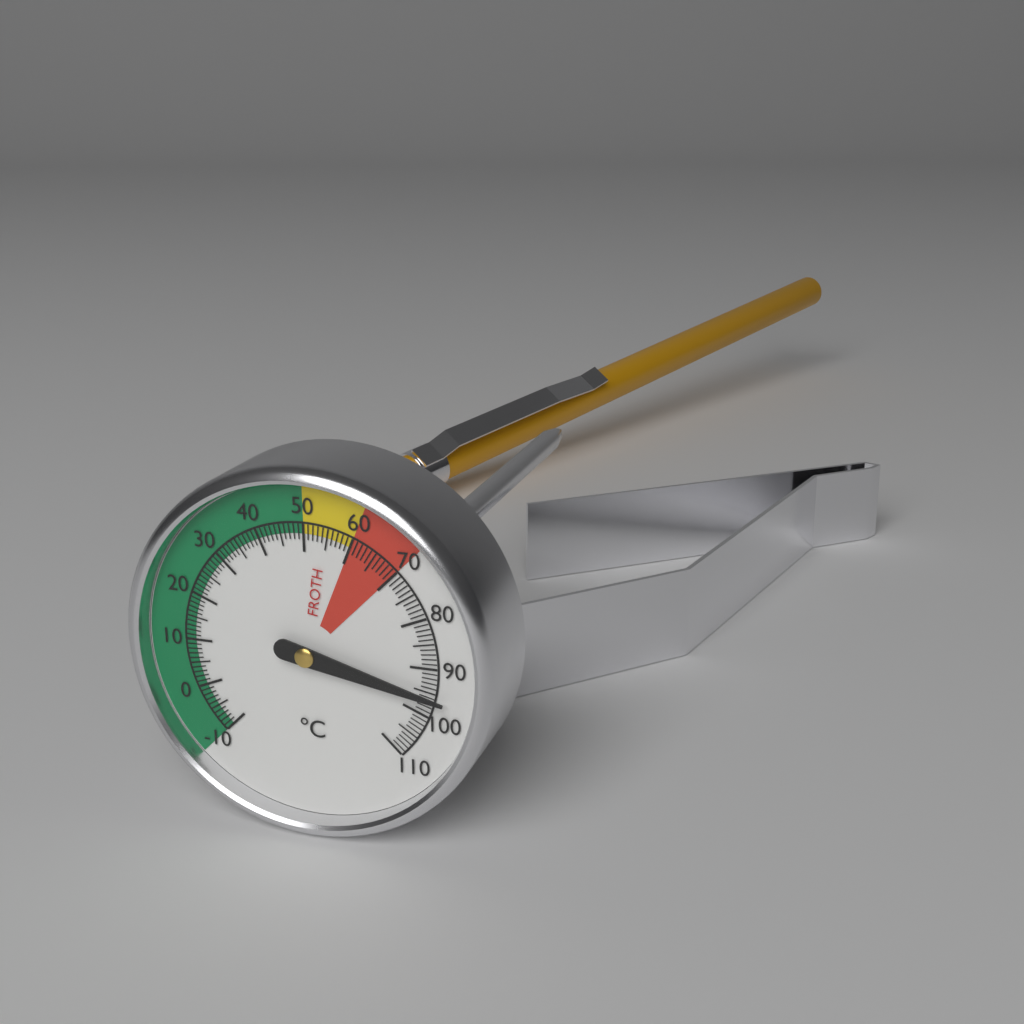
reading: 96 °C
